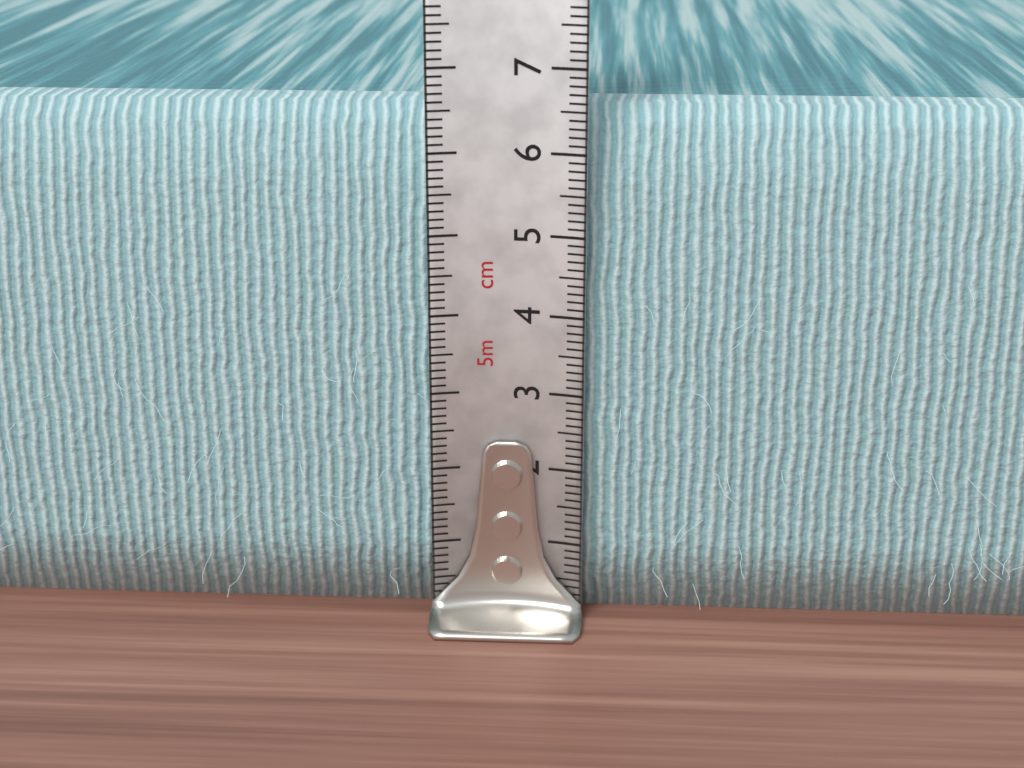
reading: 6.5 cm
